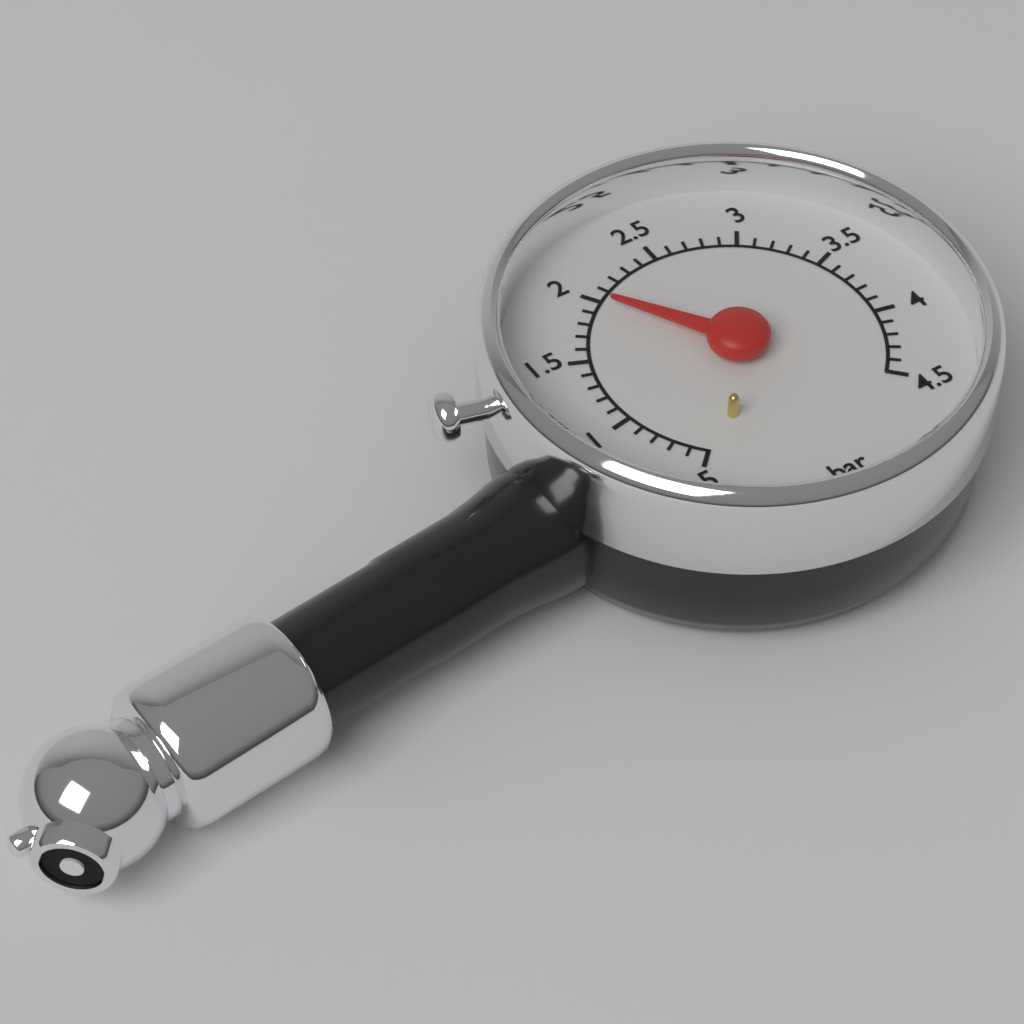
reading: 2.0 bar
